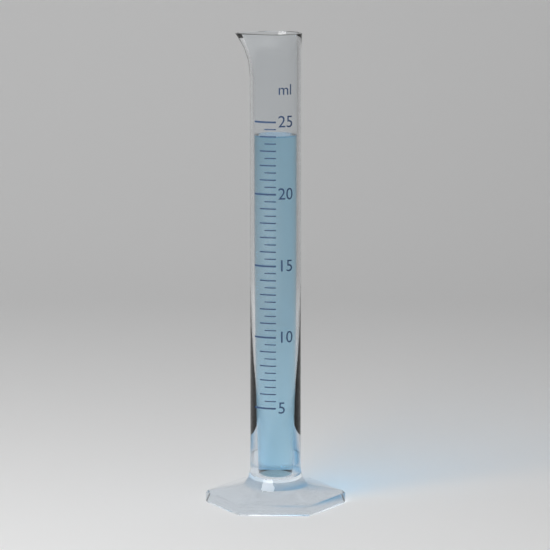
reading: 24.0 ml
